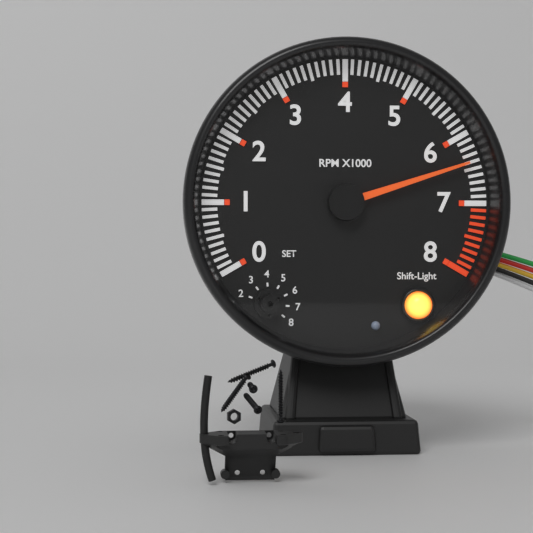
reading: 6400 RPM
